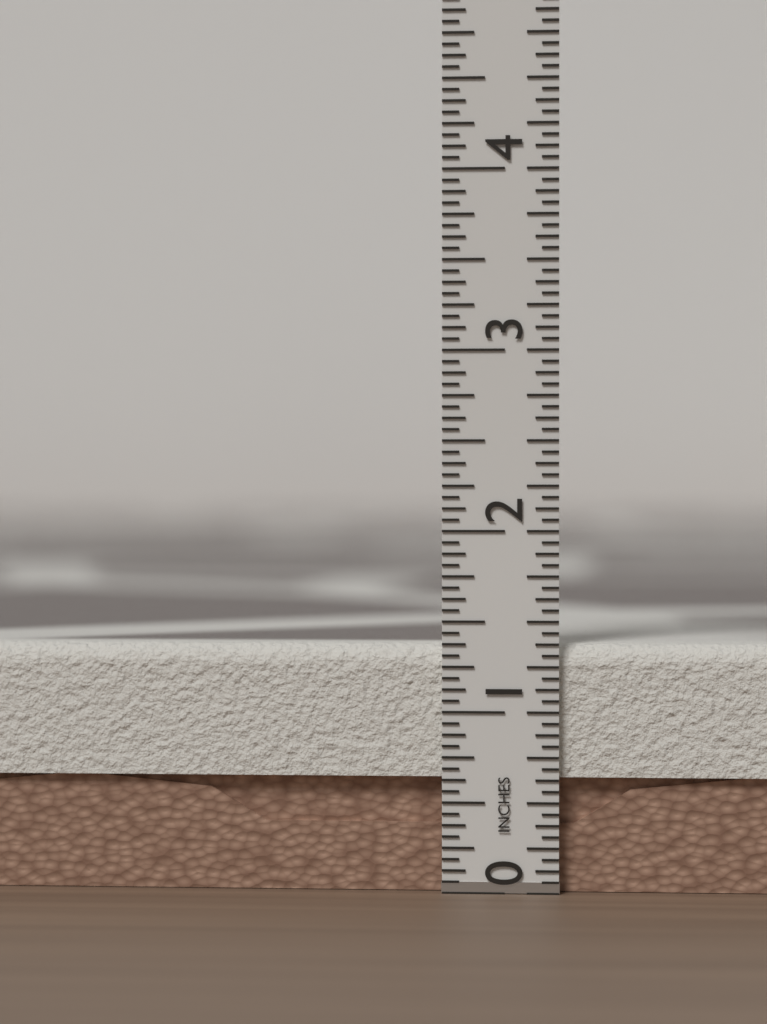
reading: 1.3750 in
